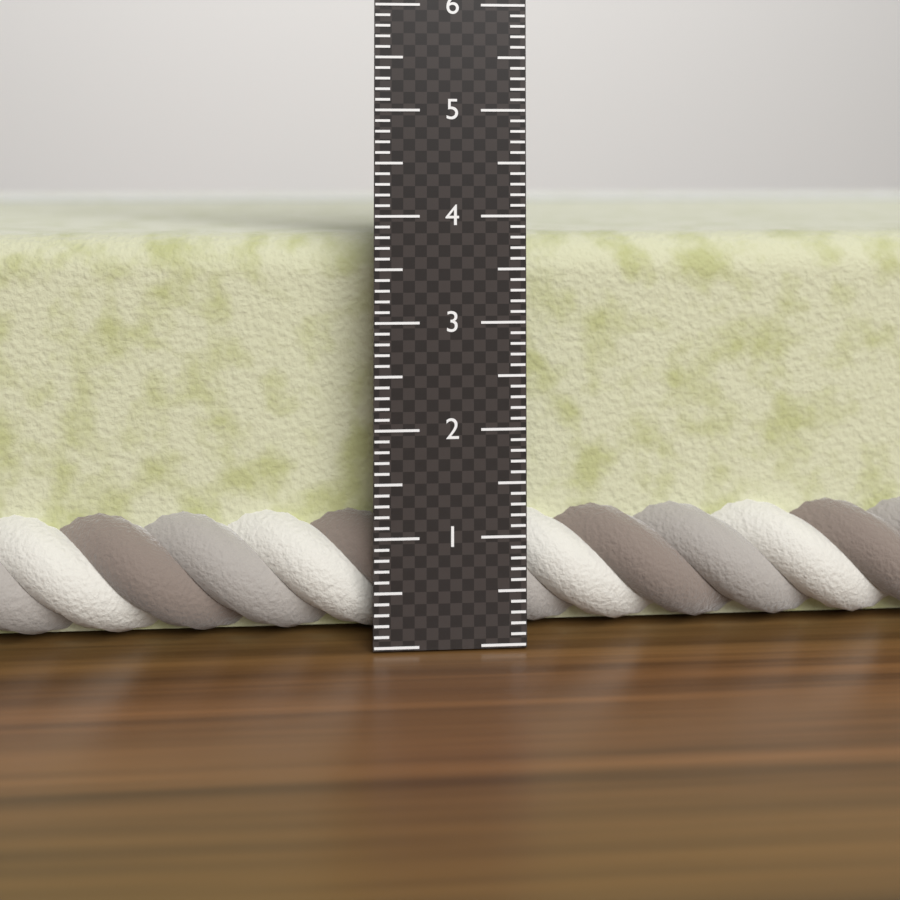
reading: 3.8 cm
